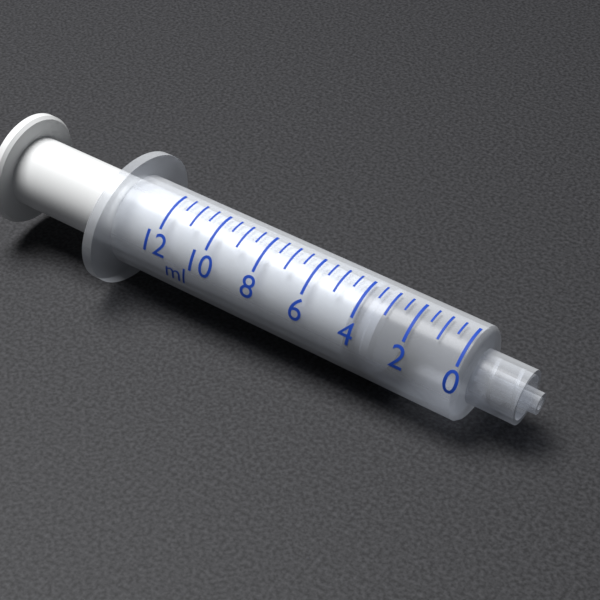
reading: 3.0 ml
